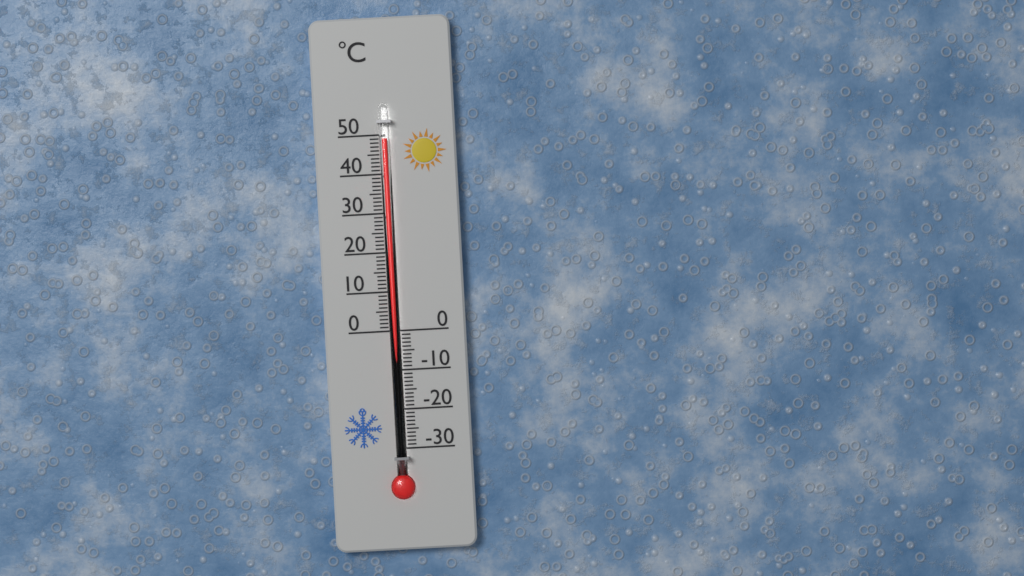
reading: 49 °C
